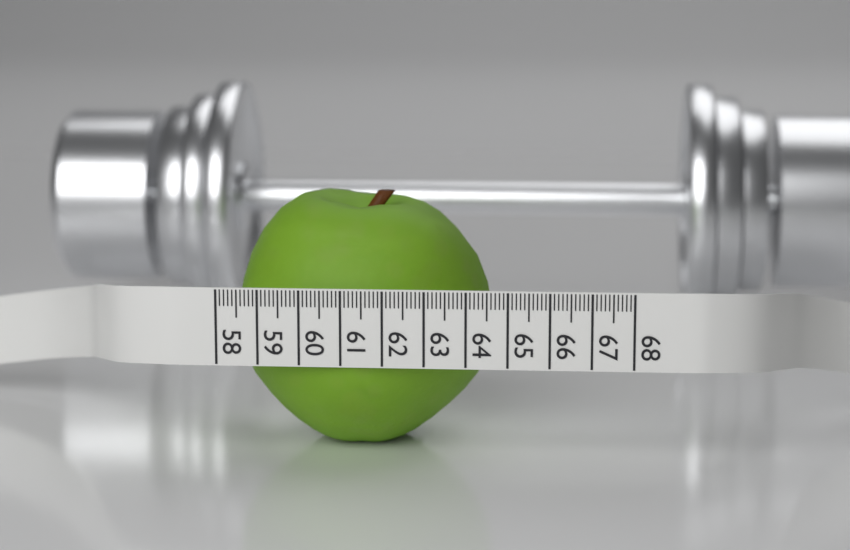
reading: 64.5 (no unit)
